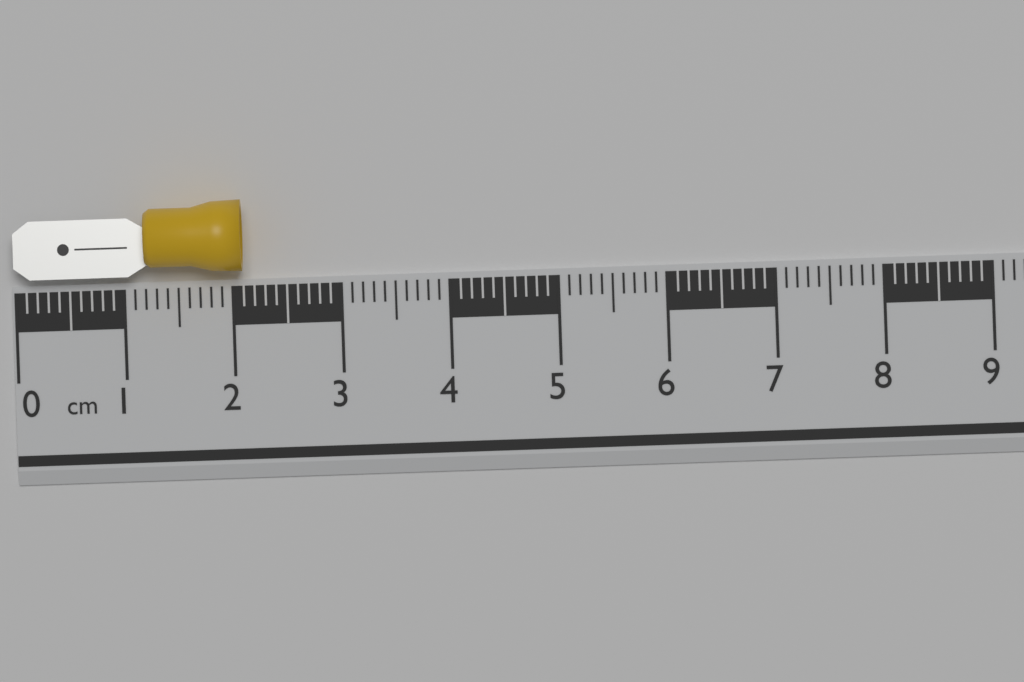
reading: 2.1 cm
